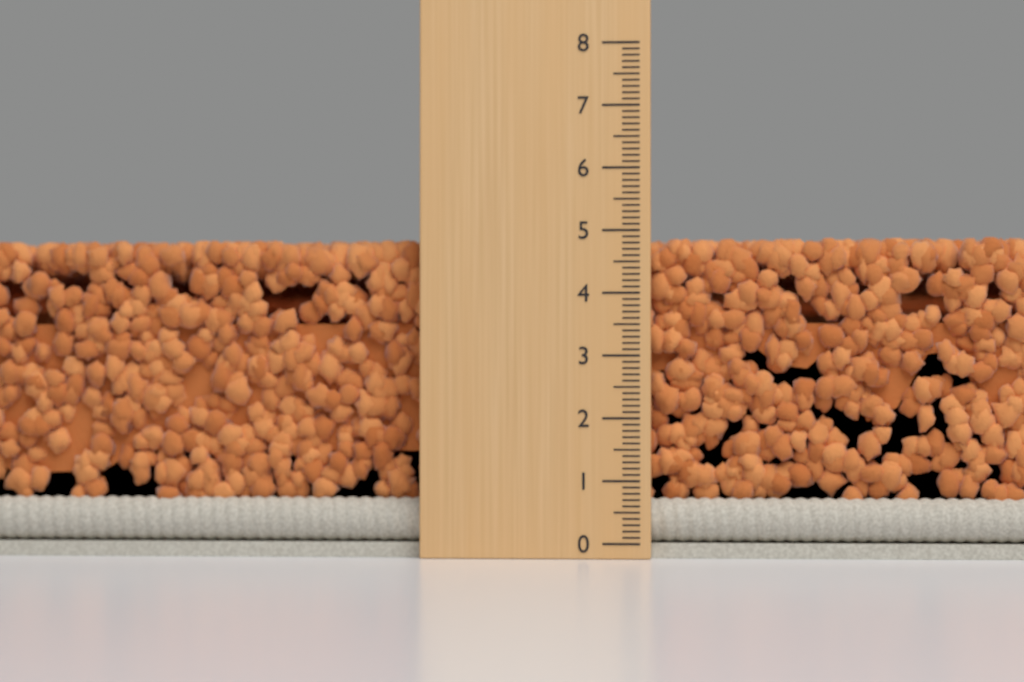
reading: 4.9 (no unit)
